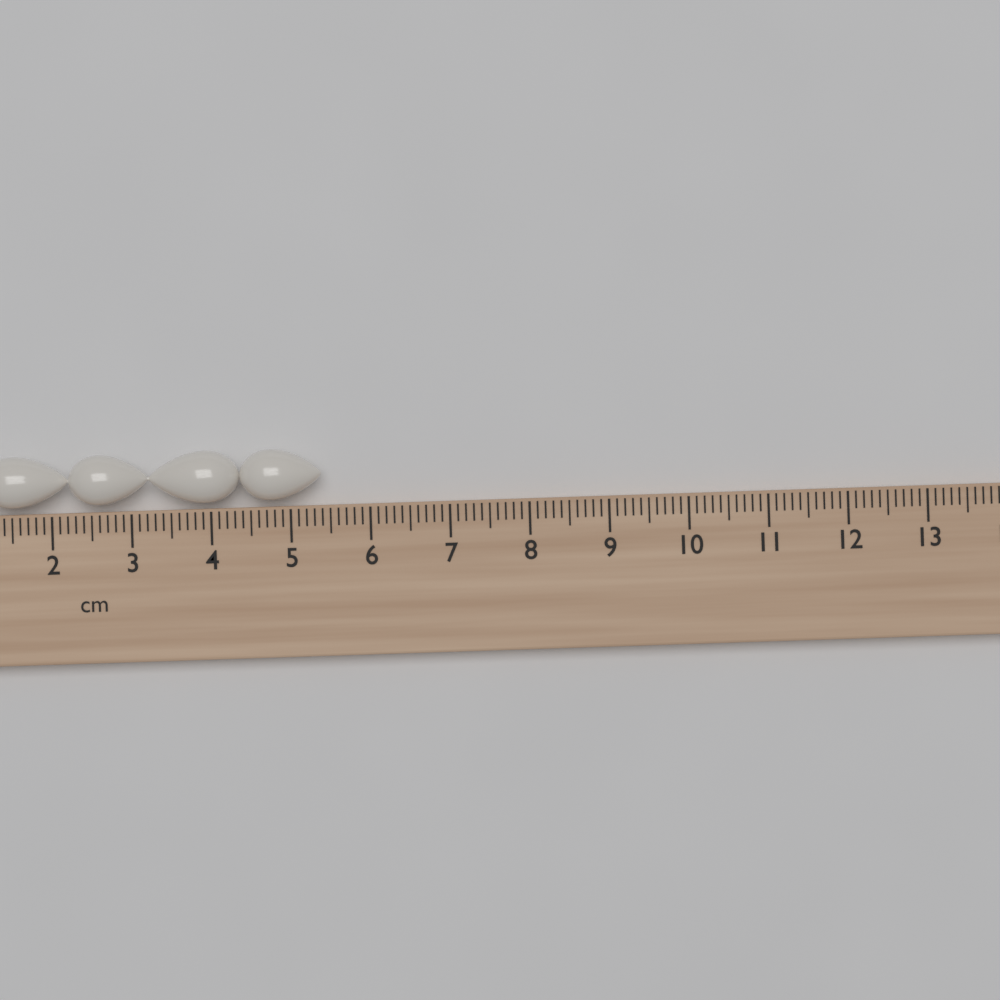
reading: 5.4 cm
